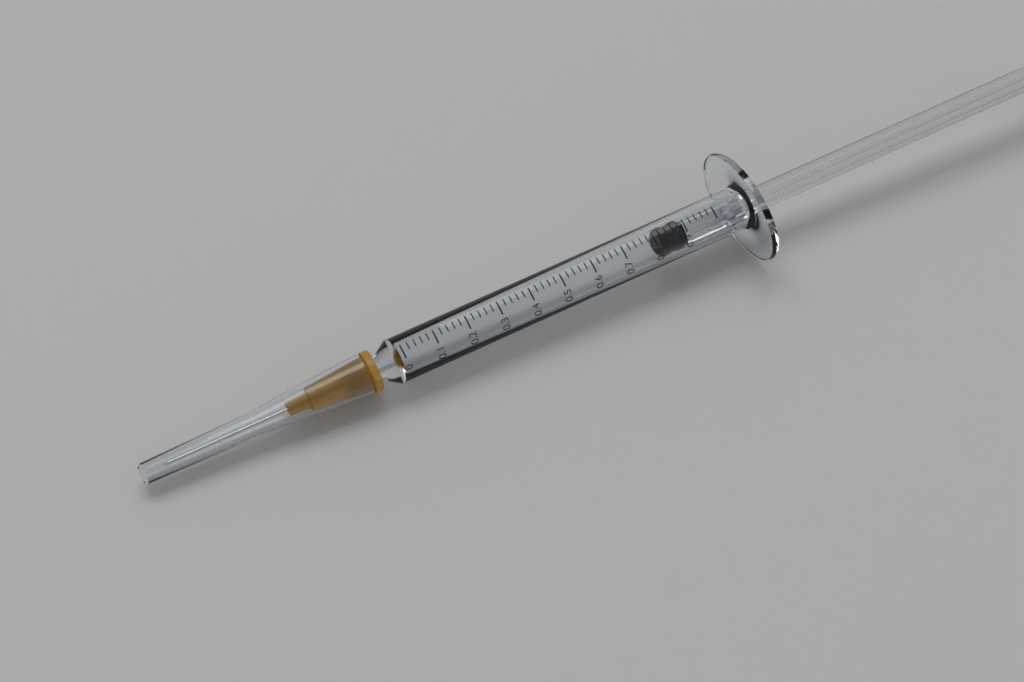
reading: 0.82 ml
